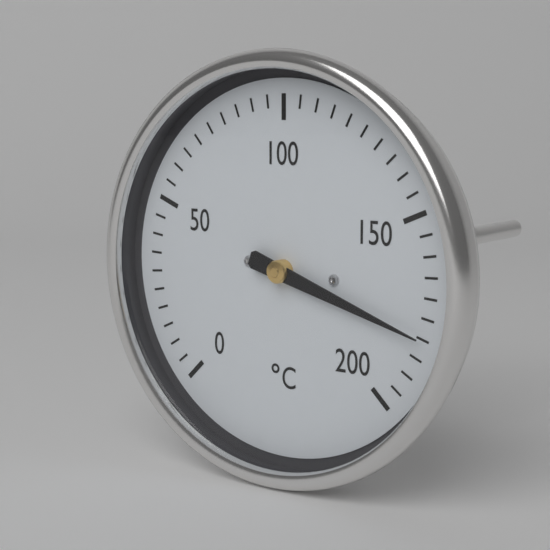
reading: 180 °C
